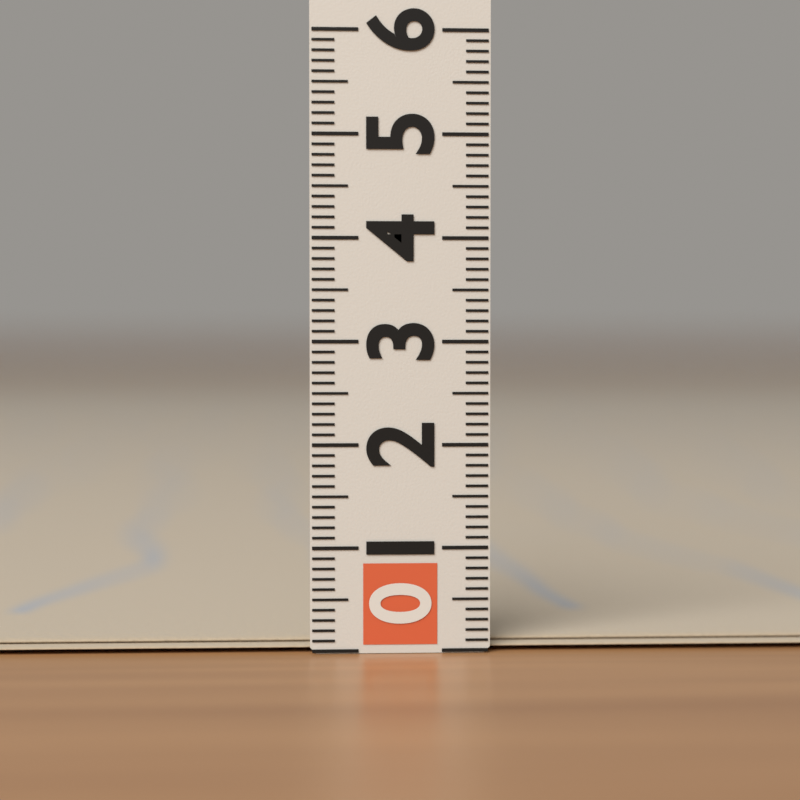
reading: 0.1 (no unit)
